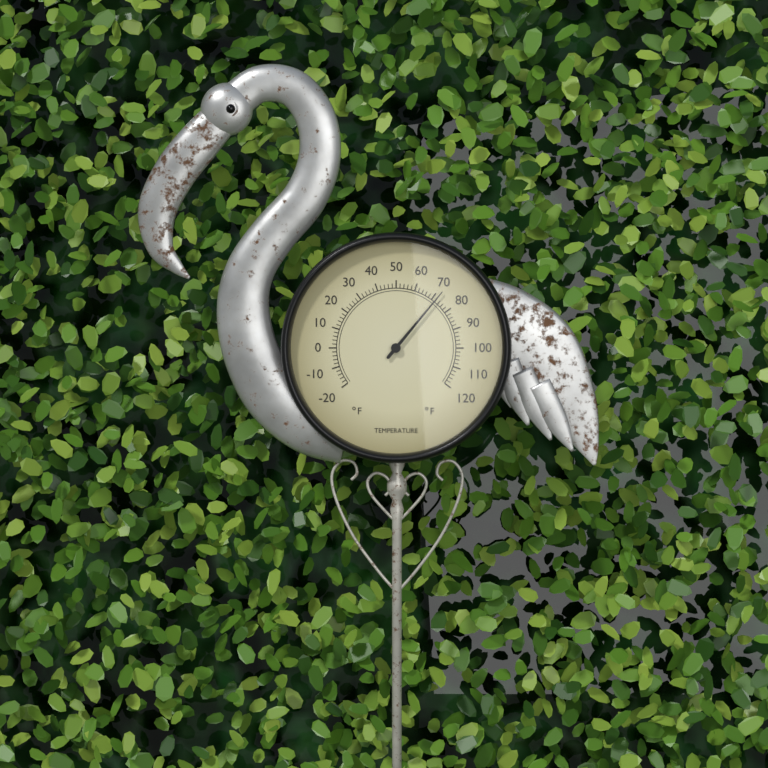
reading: 72 °F
